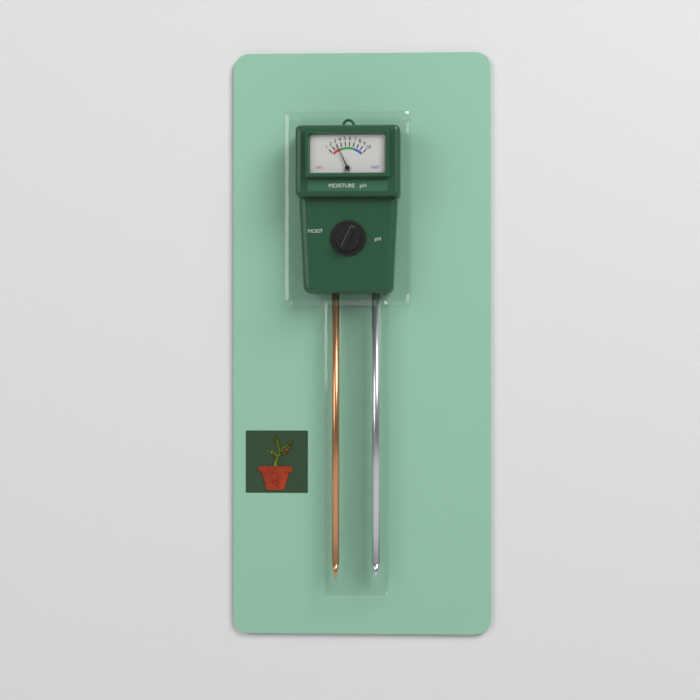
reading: 3 (no unit)
